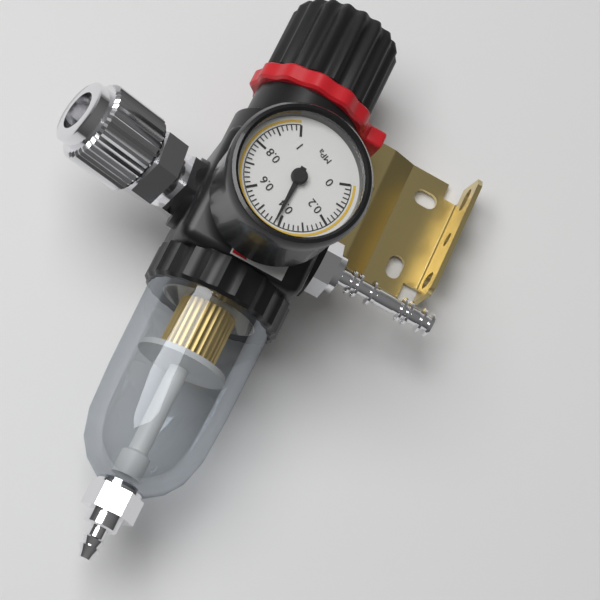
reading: 0.42 MPa
